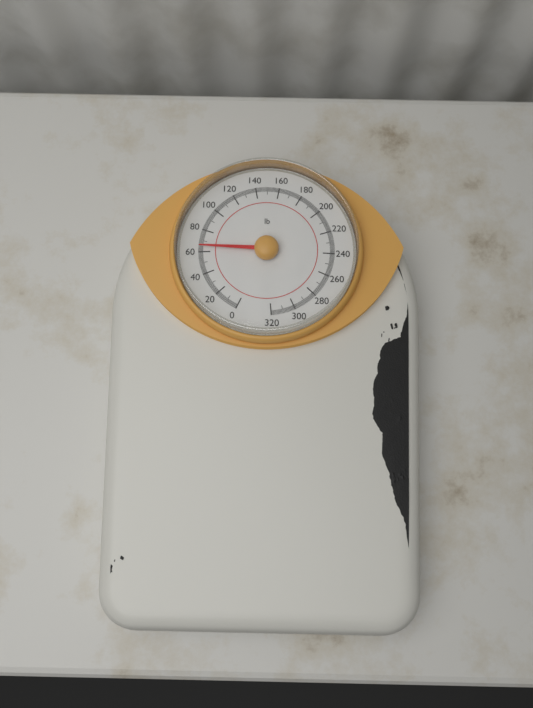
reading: 65 lb
